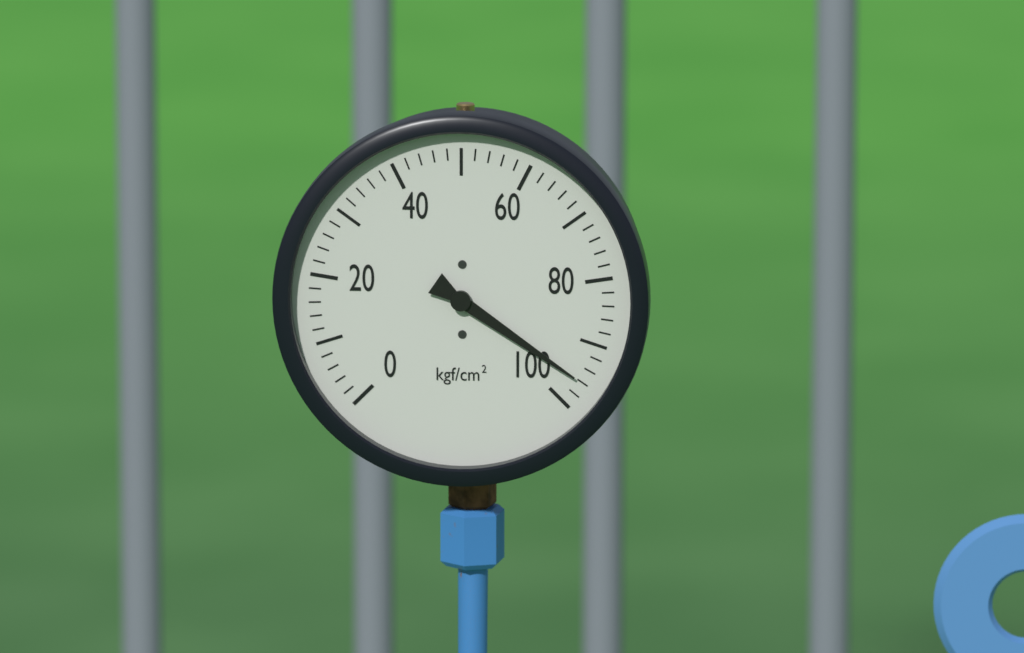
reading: 96 kgf/cm²
